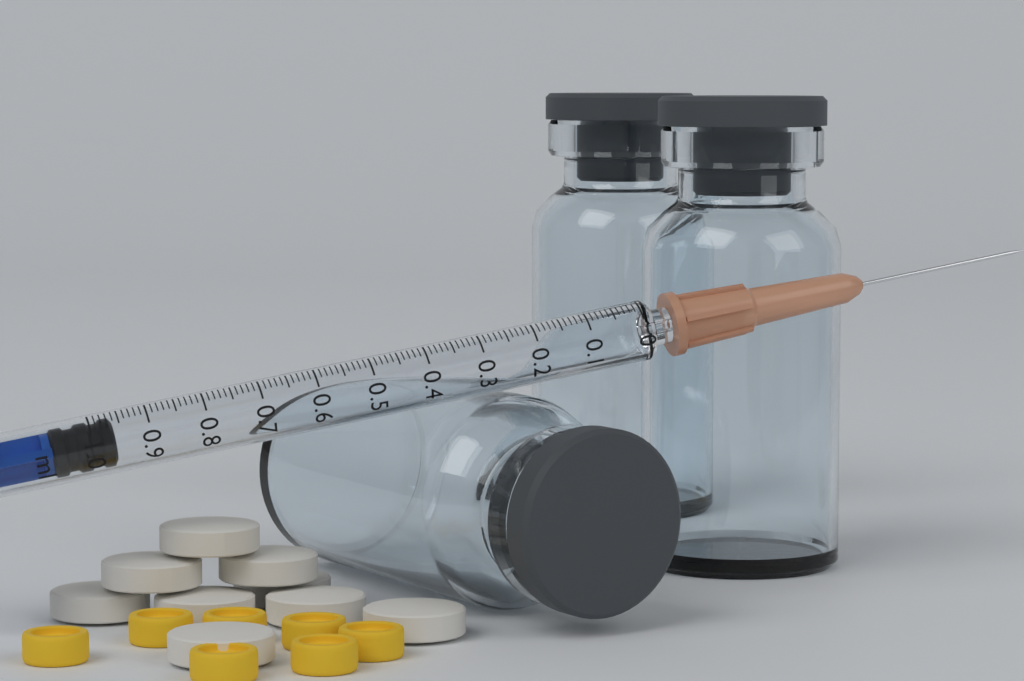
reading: 0.96 ml
